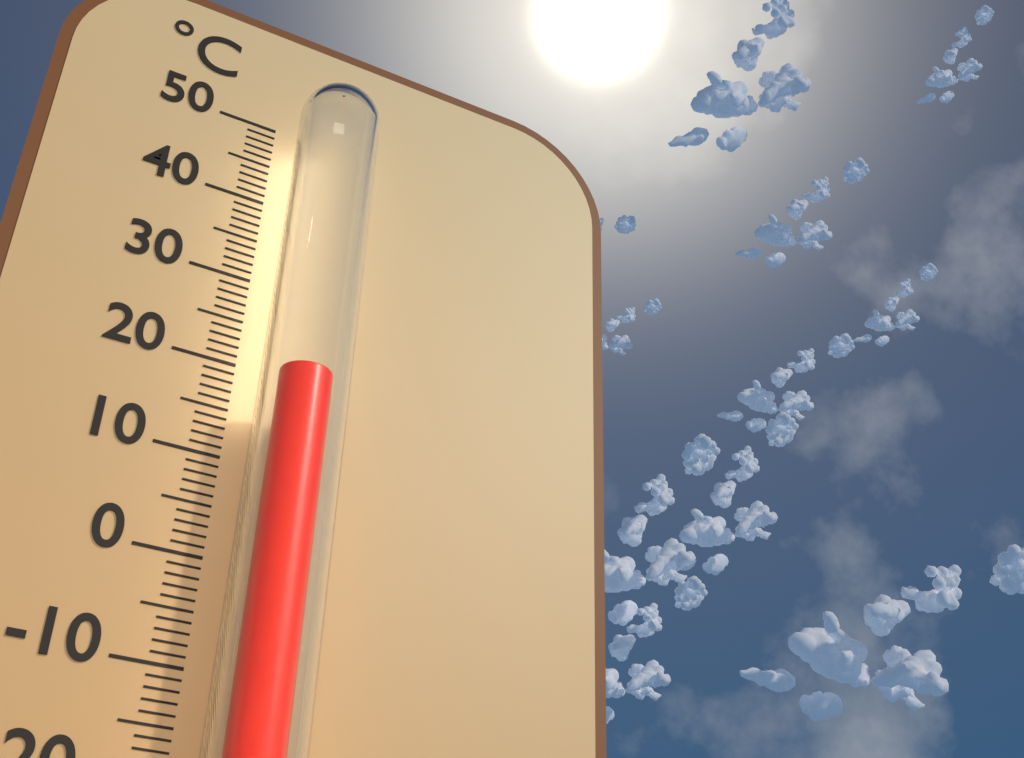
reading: 17 °C
